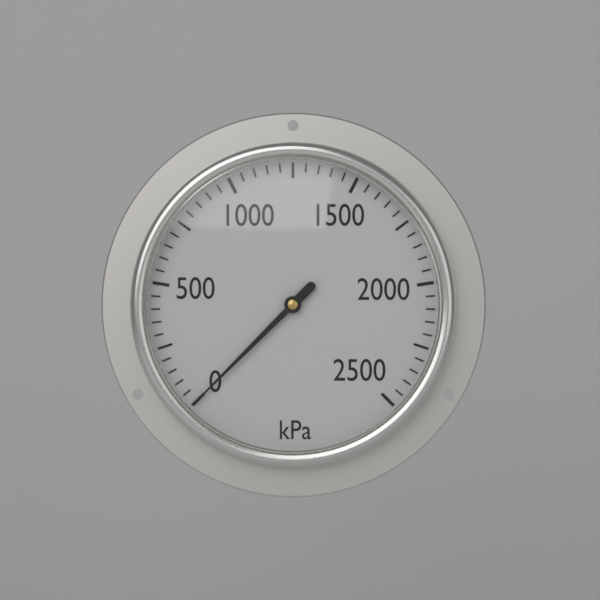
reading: 0 kPa
